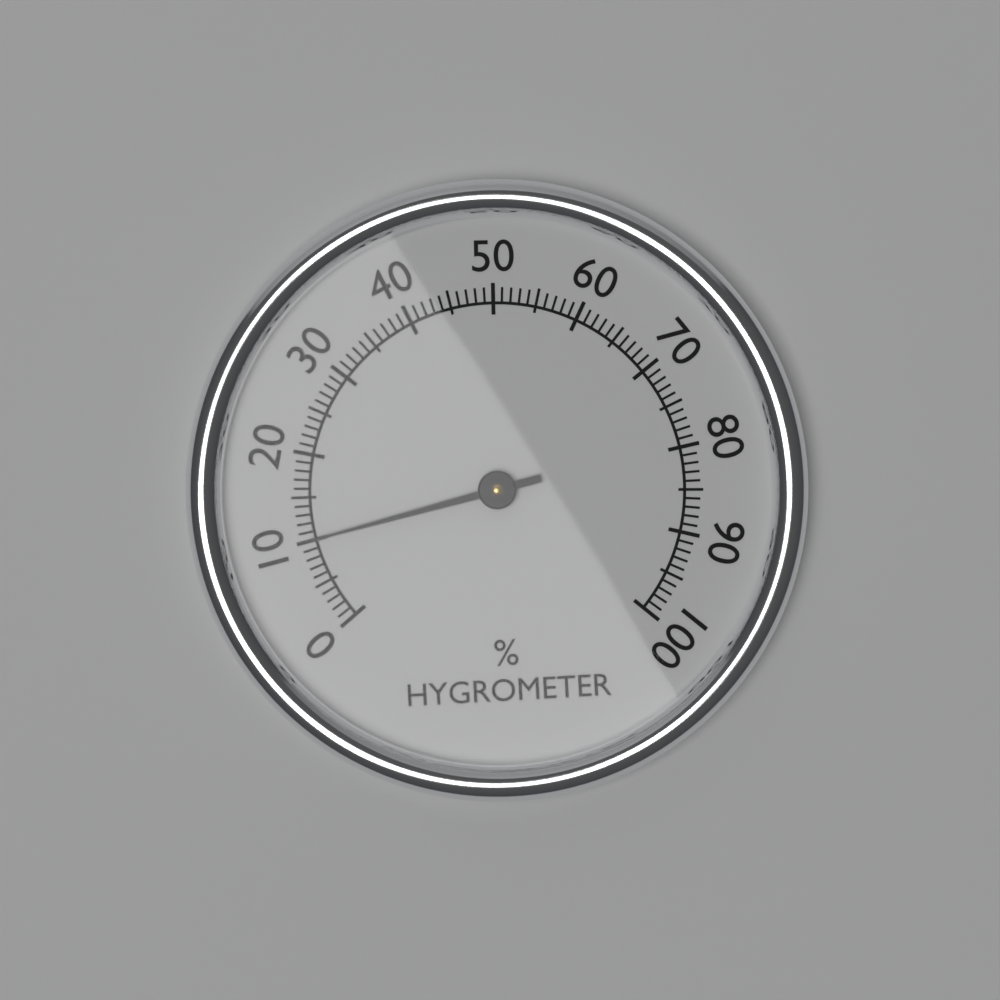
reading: 10 %
